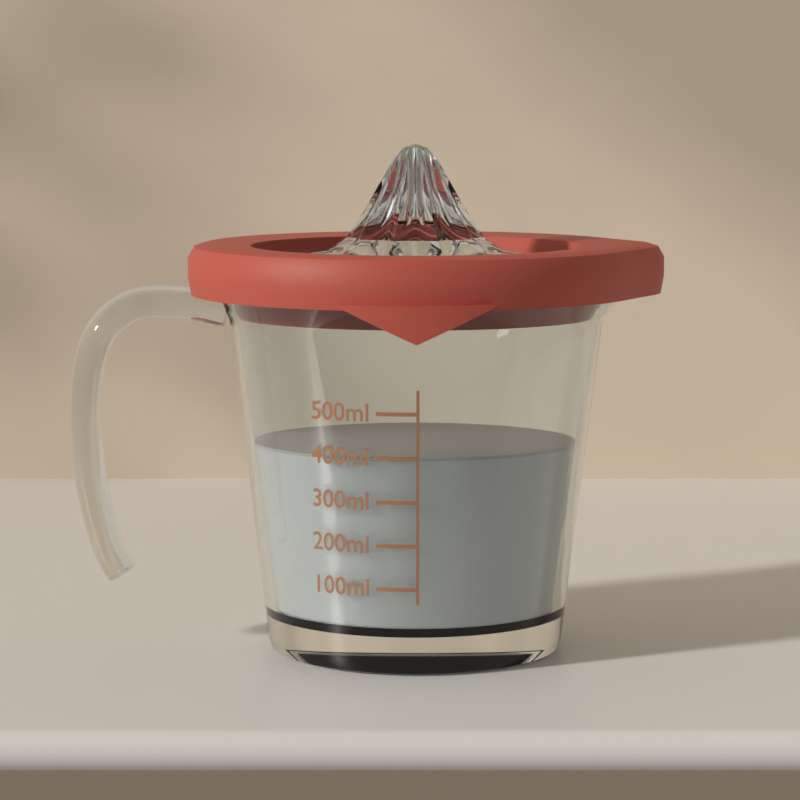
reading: 400 ml
